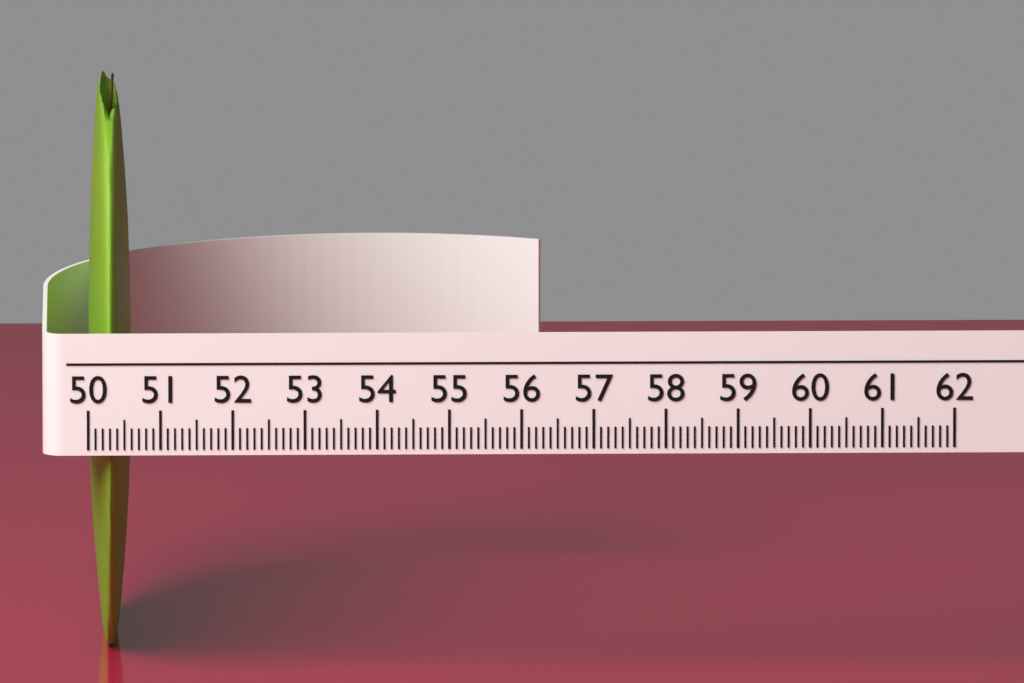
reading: 50.6 (no unit)
